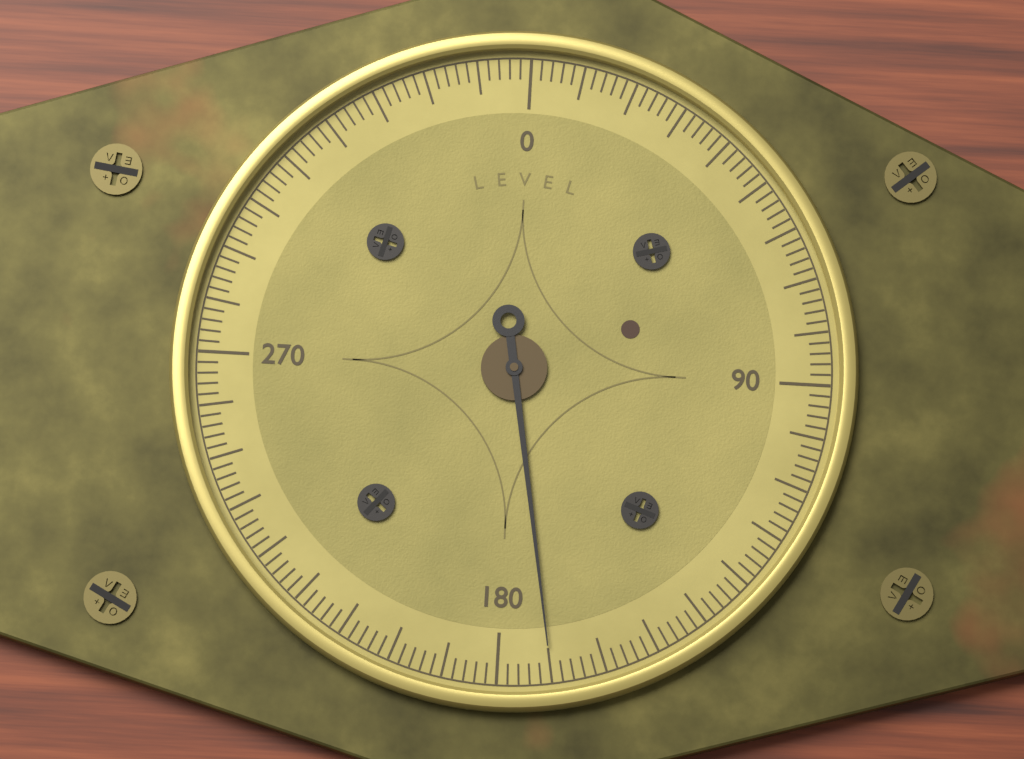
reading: 170 (no unit)
